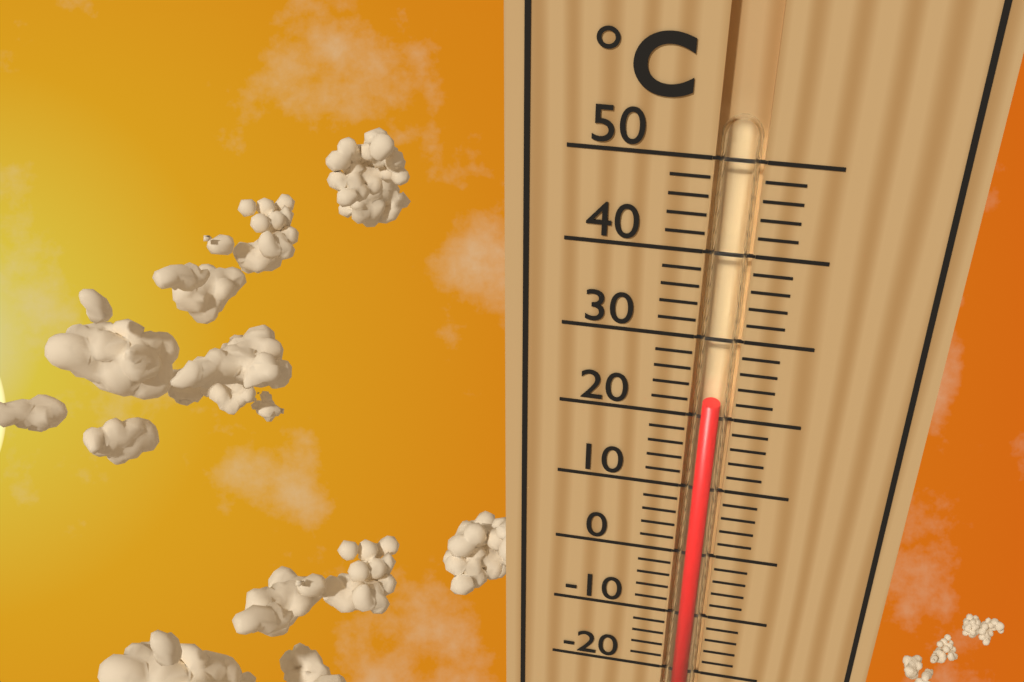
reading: 22 °C
